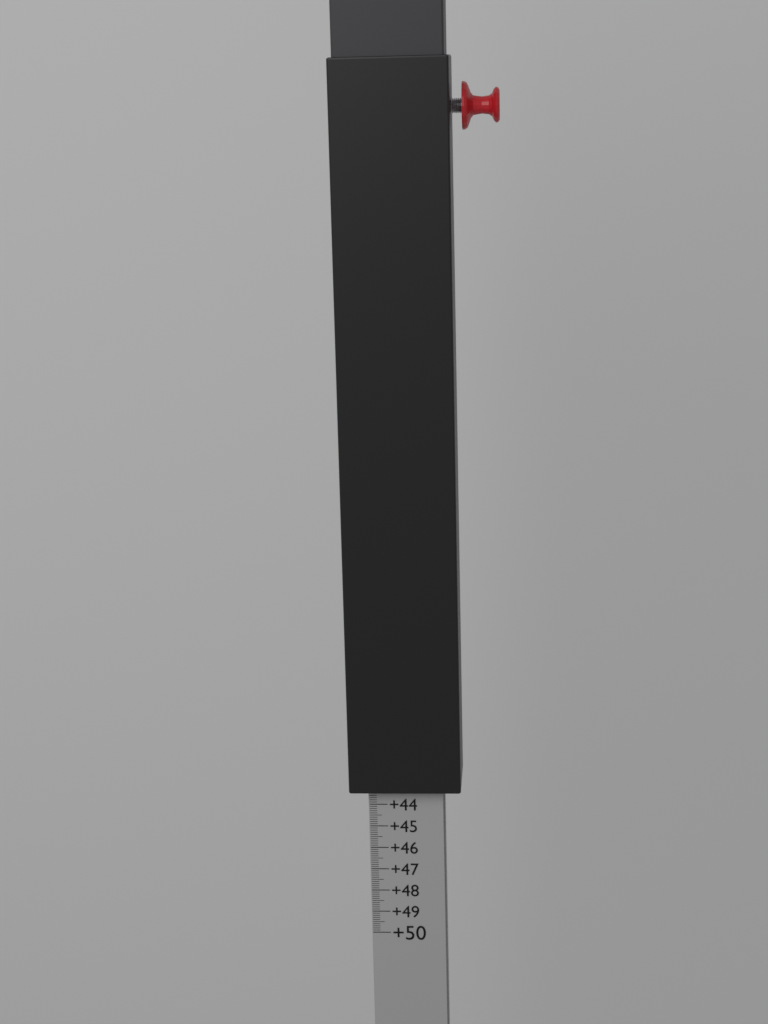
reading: 43.3 (no unit)
